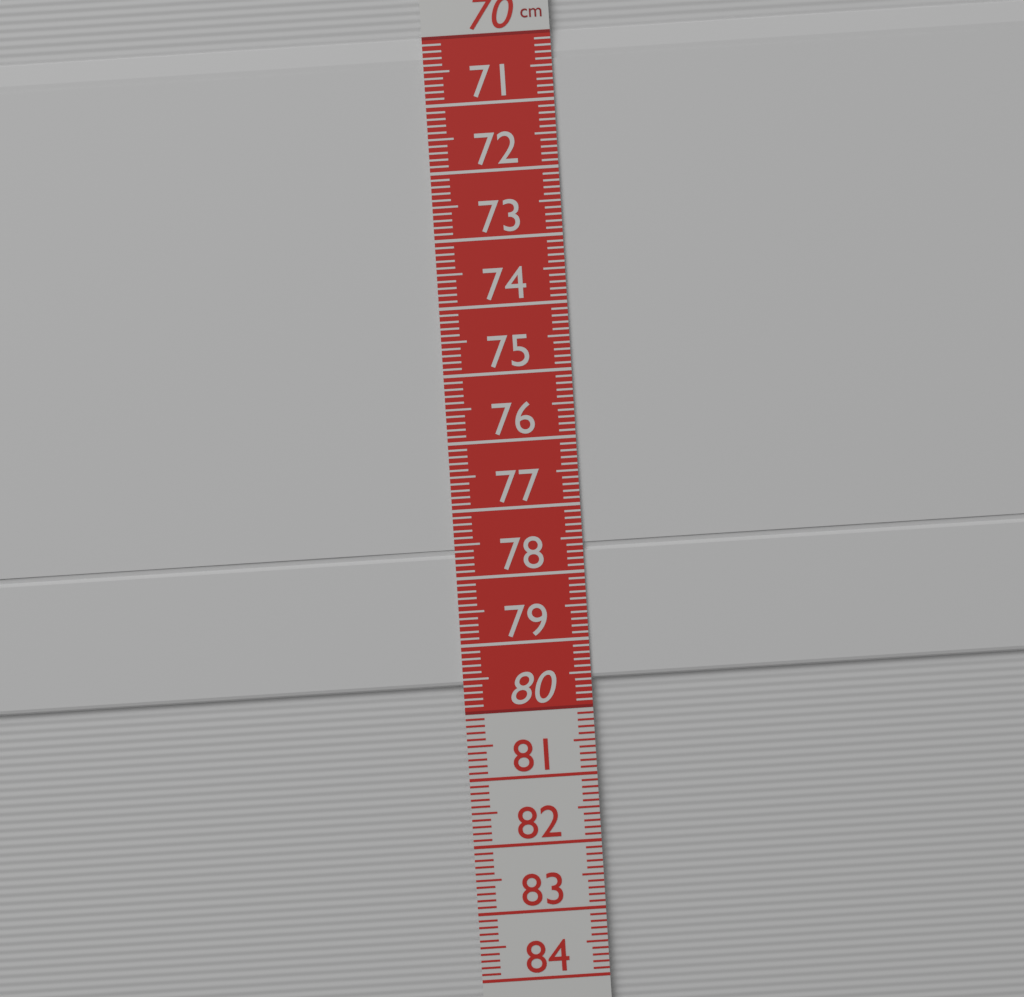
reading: 79.6 cm
